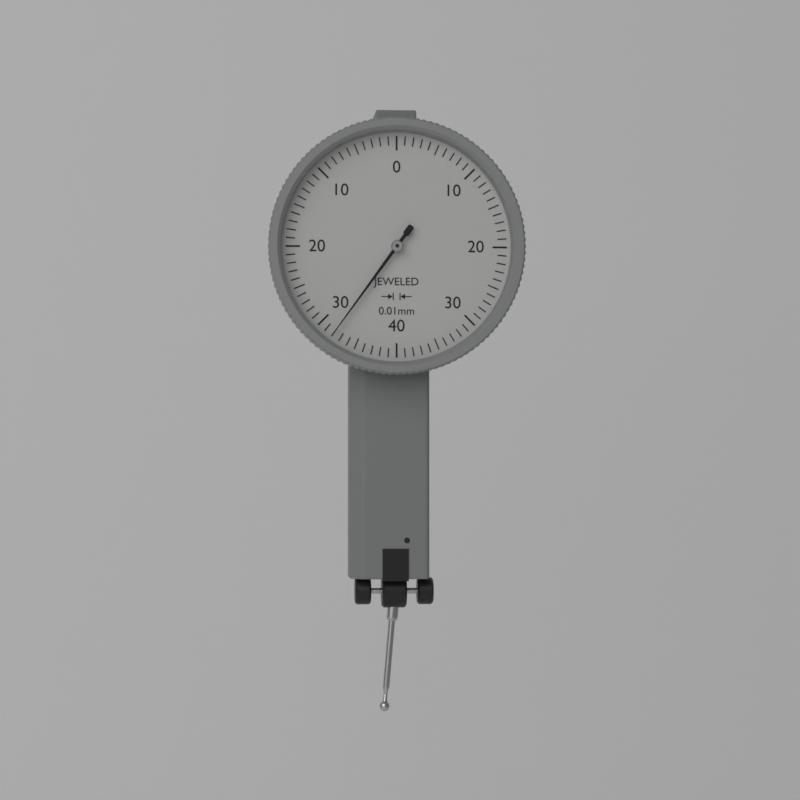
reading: 0.32 mm
